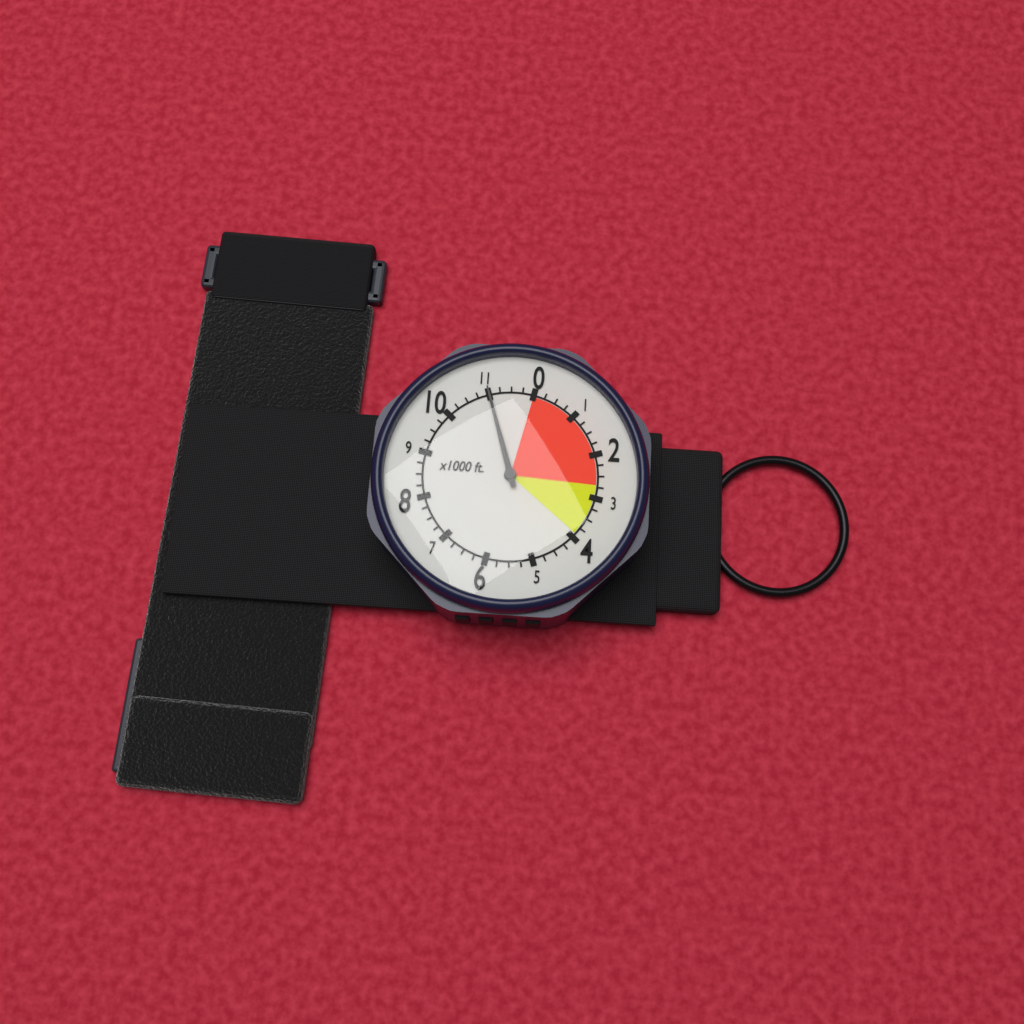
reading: 11000 ft
